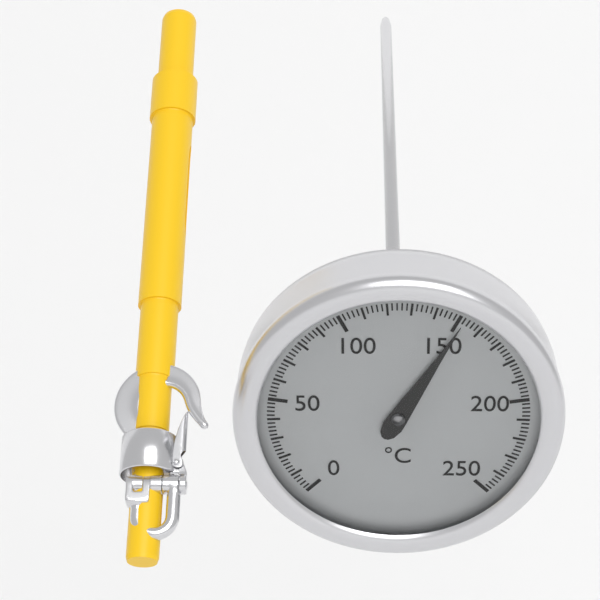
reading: 152 °C
